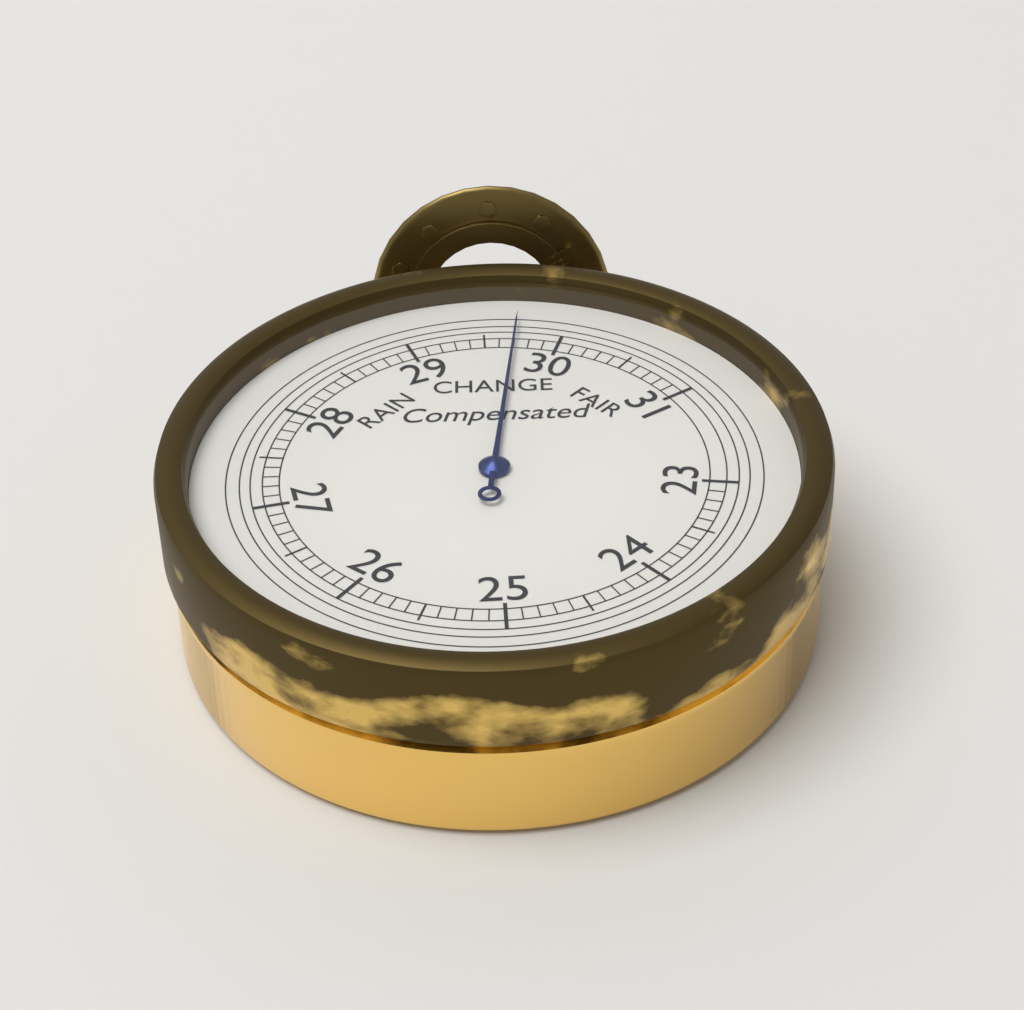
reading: 29.7 inHg
